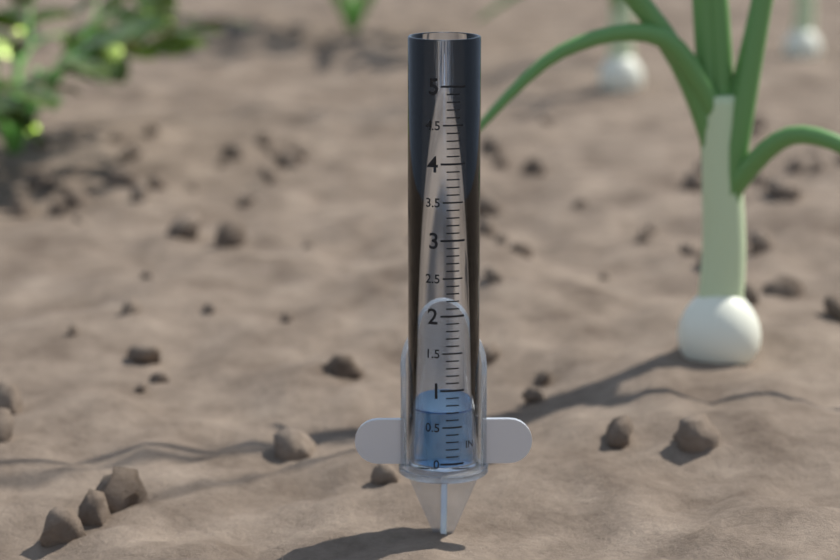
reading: 0.7 in
